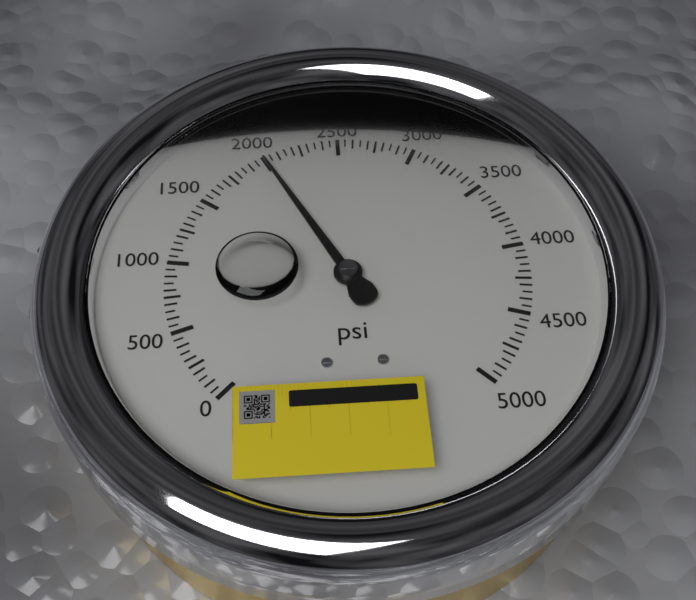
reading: 2000 psi
